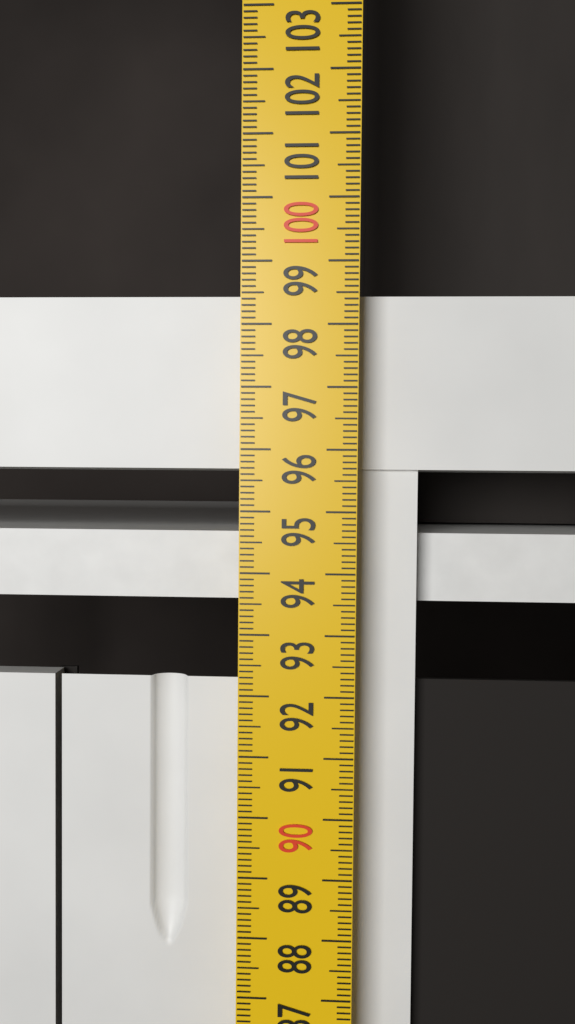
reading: 98.6 cm
